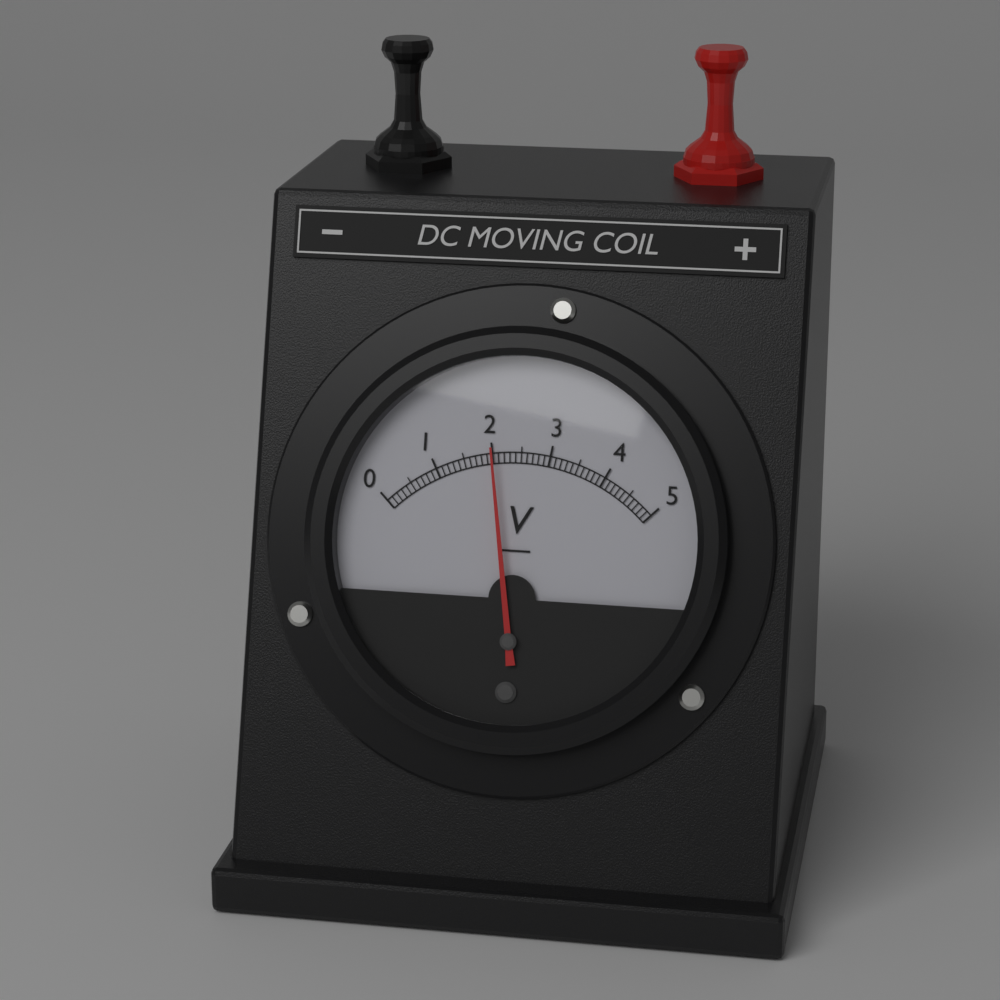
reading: 2.0 V
